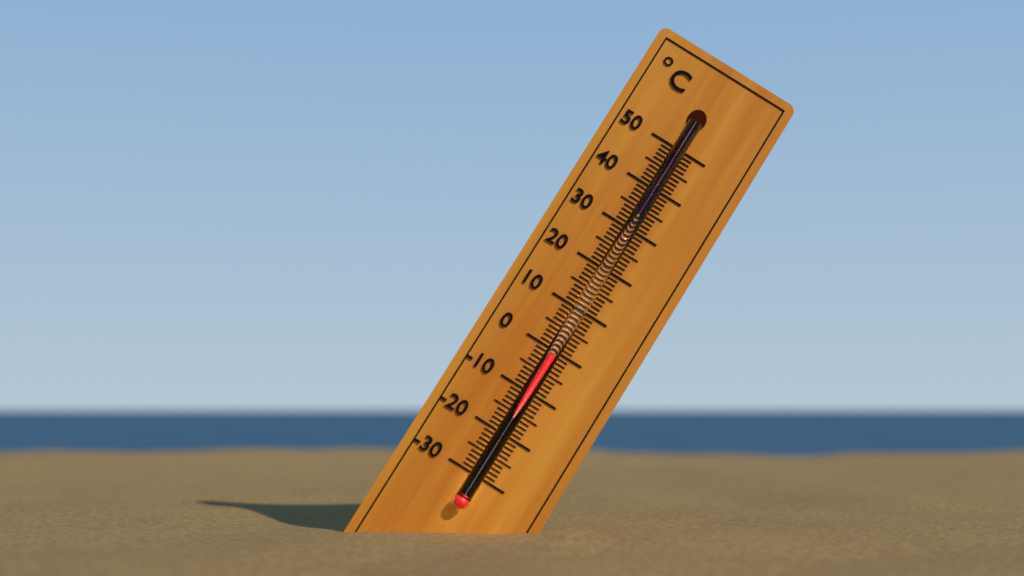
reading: -1 °C
